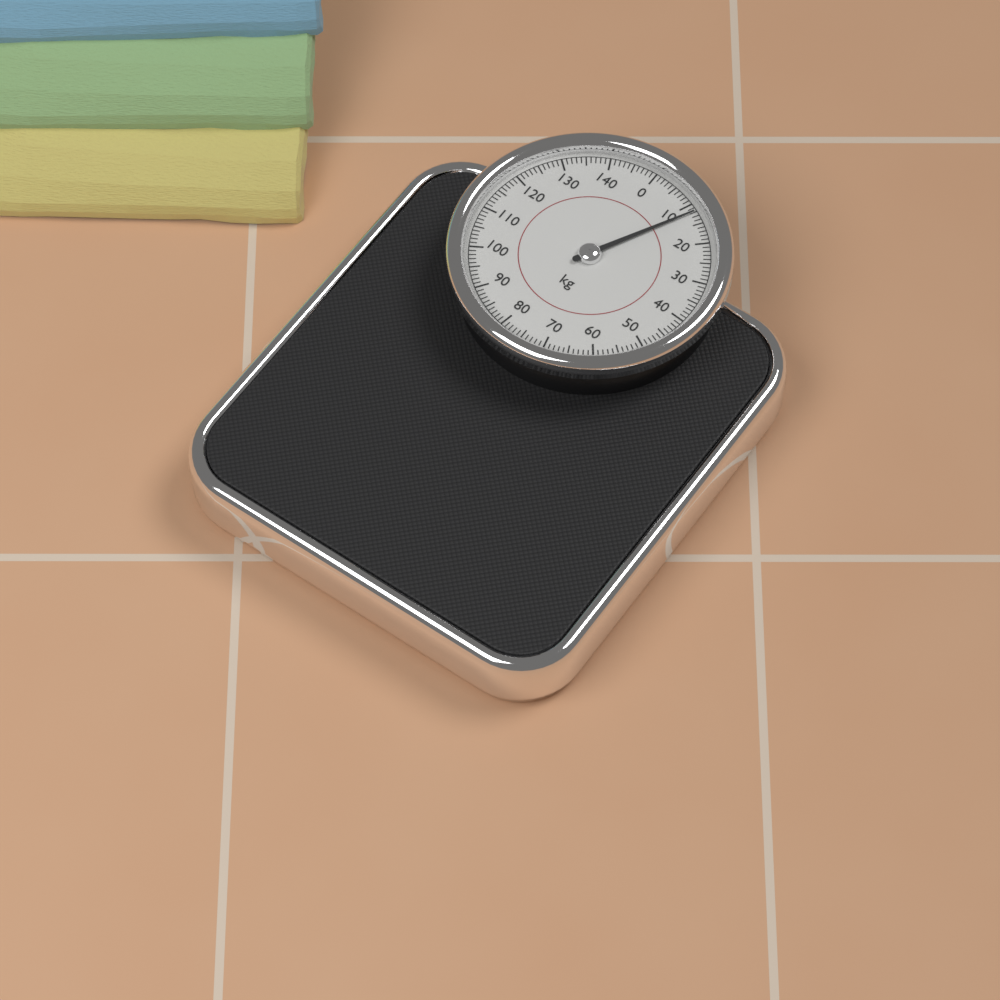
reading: 12 kg
